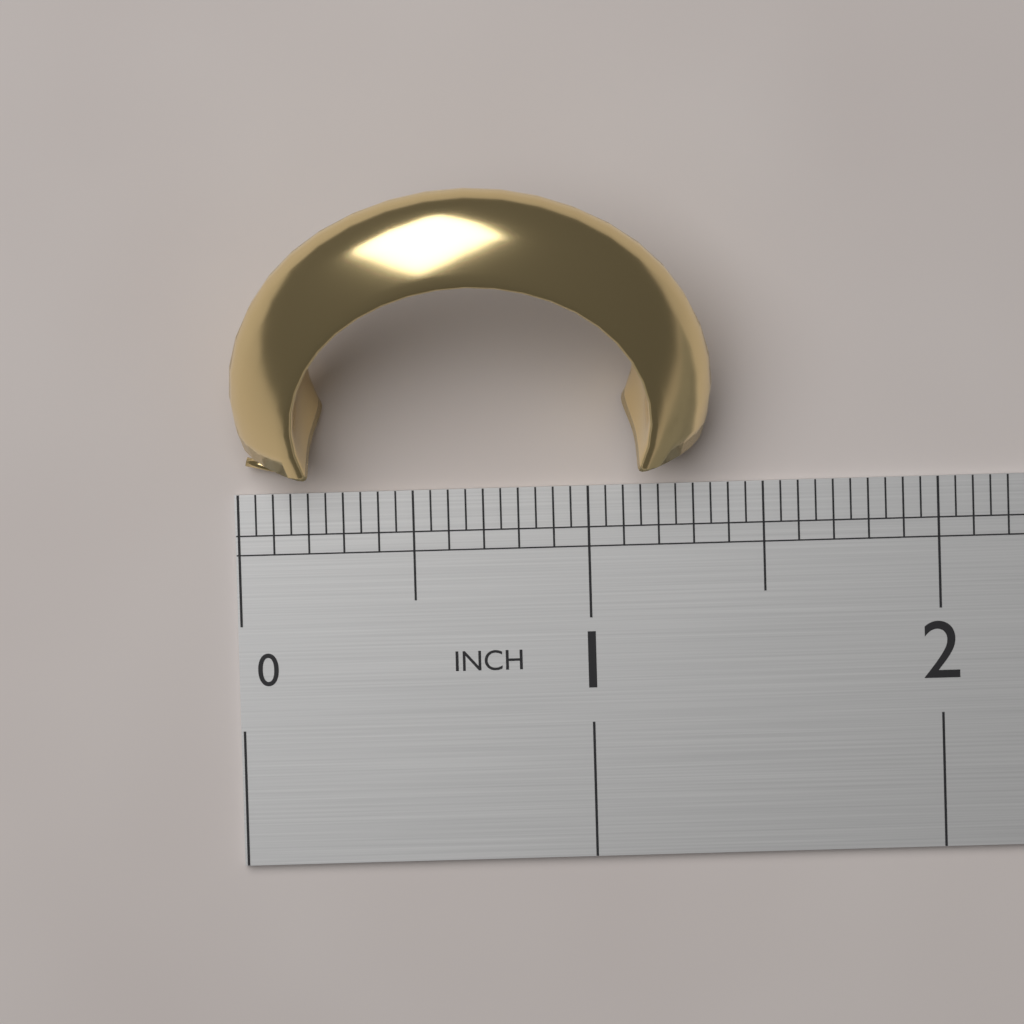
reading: 1.35 in
